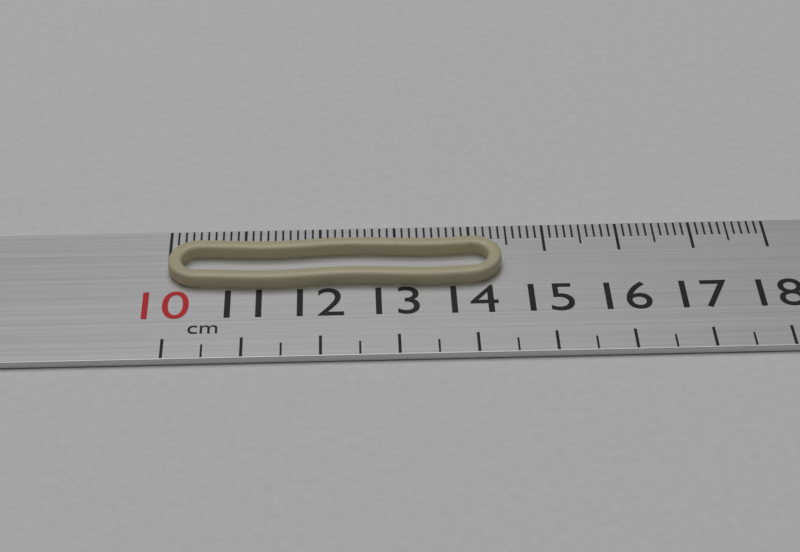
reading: 14.4 cm
